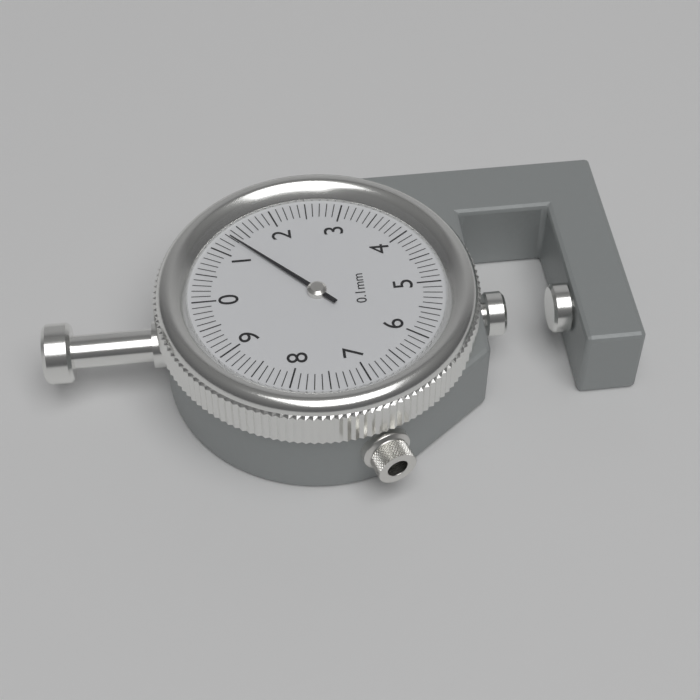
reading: 1.3 mm
